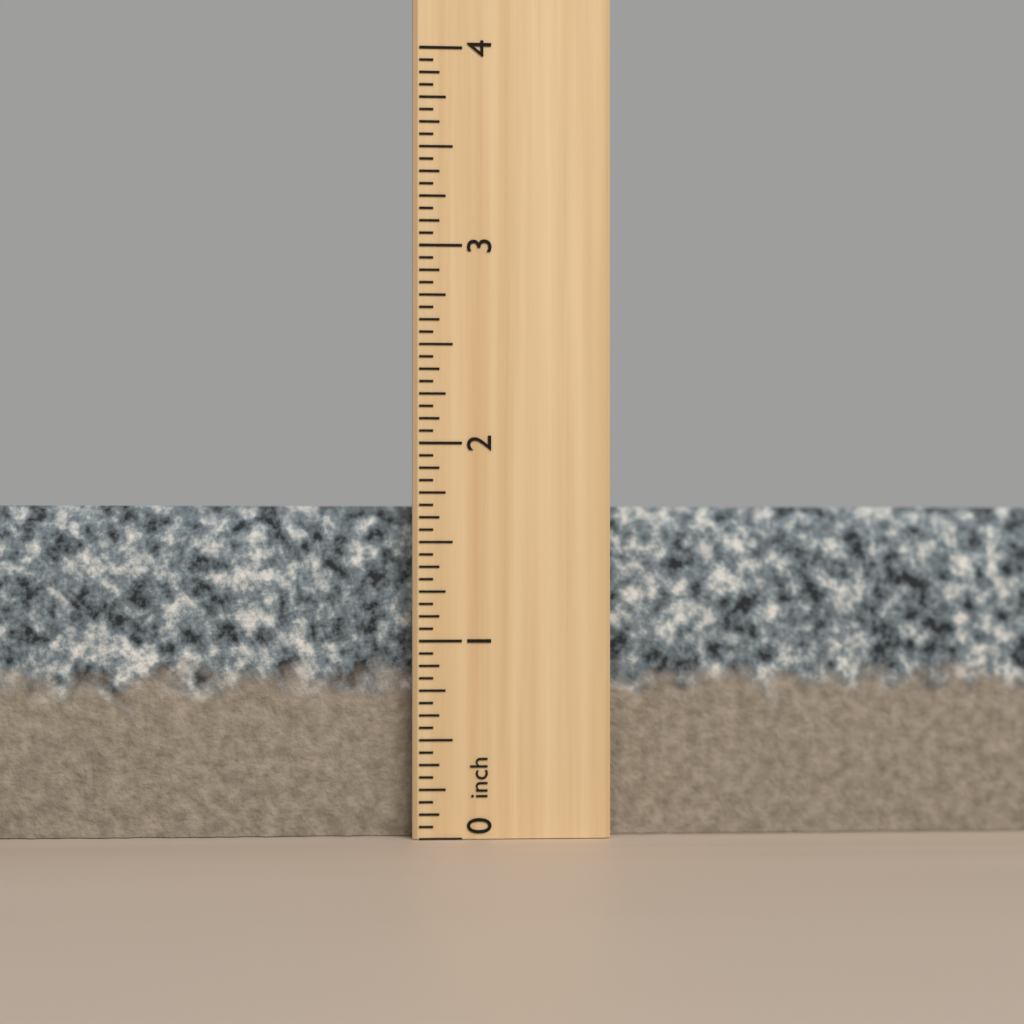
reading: 1.6875 inch
